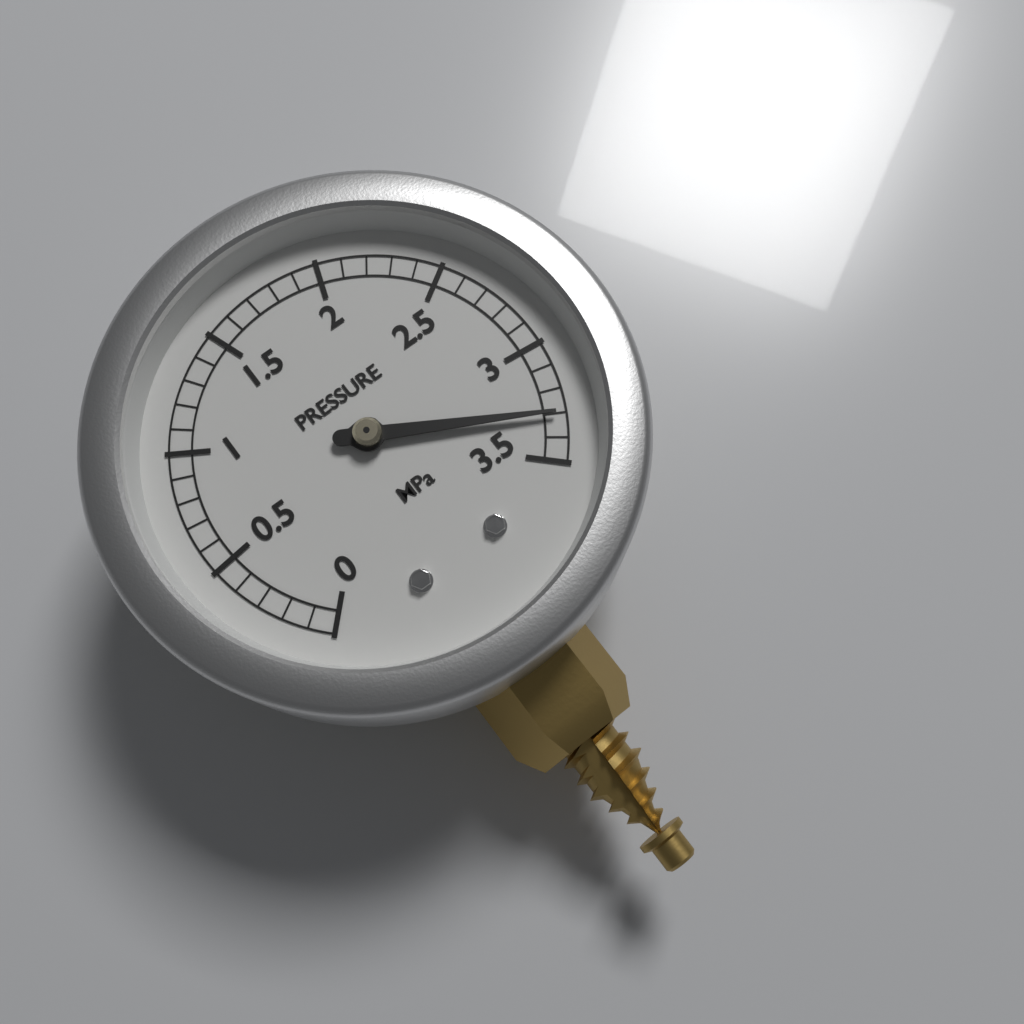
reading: 3.3 MPa
